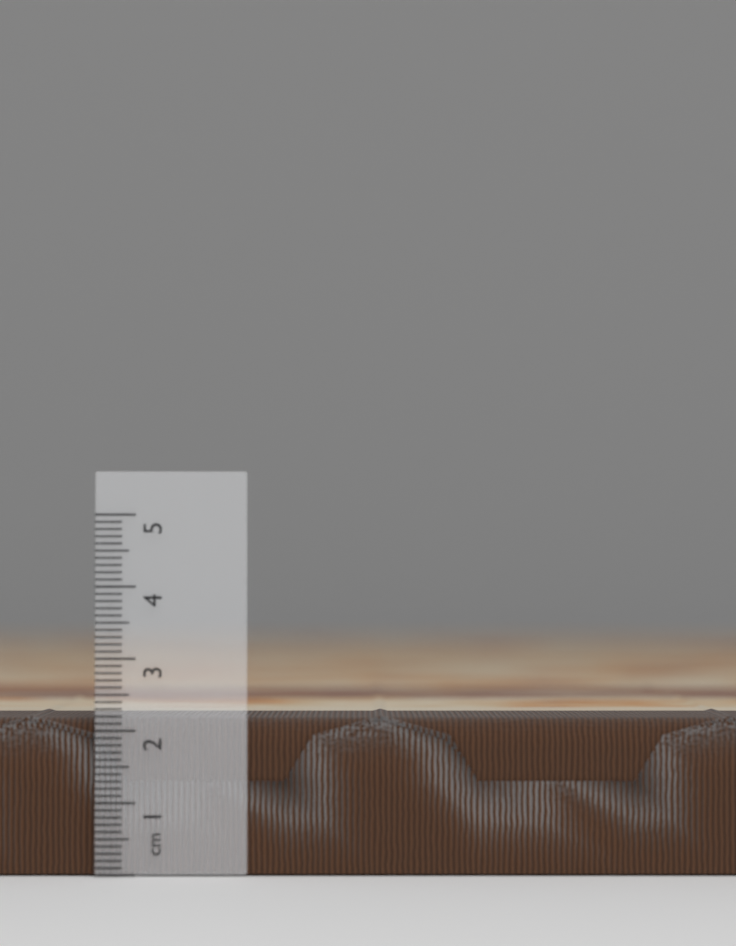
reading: 2.2 cm
